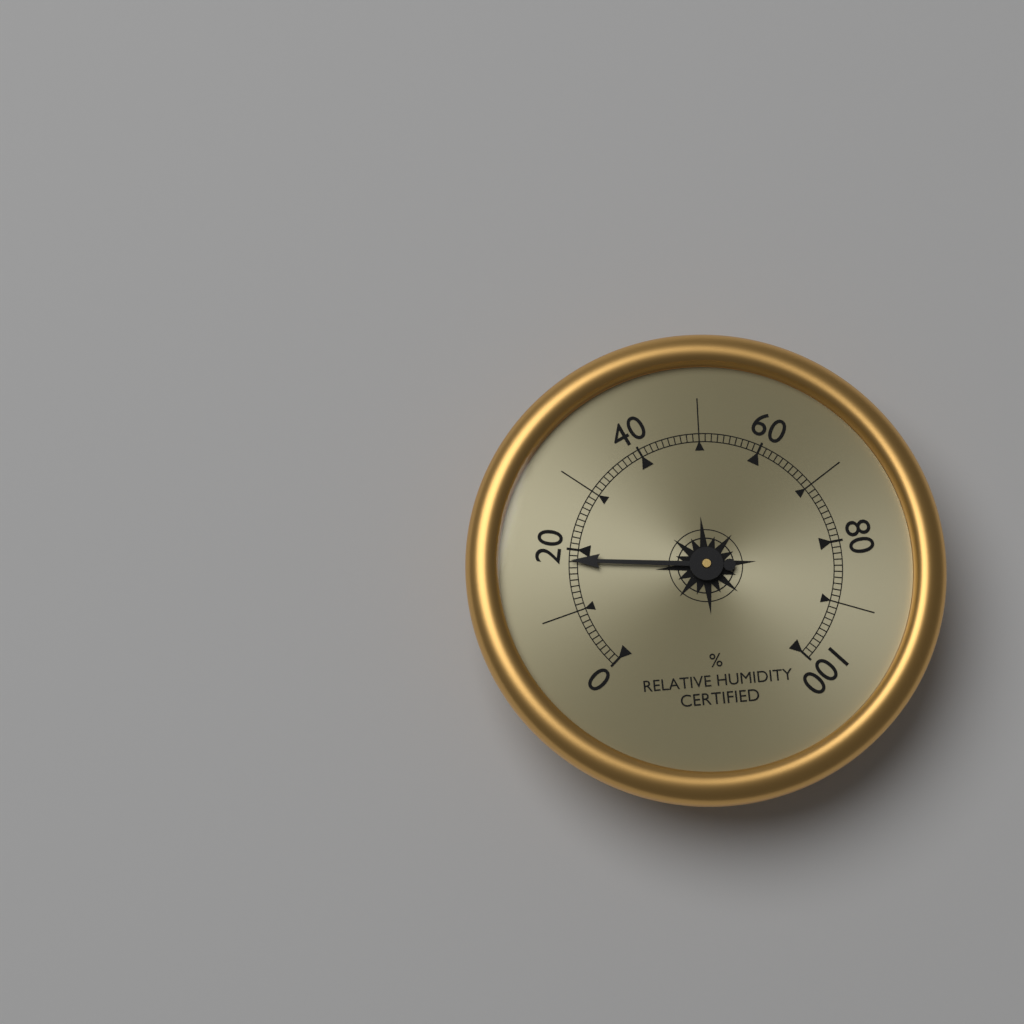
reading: 18 %
